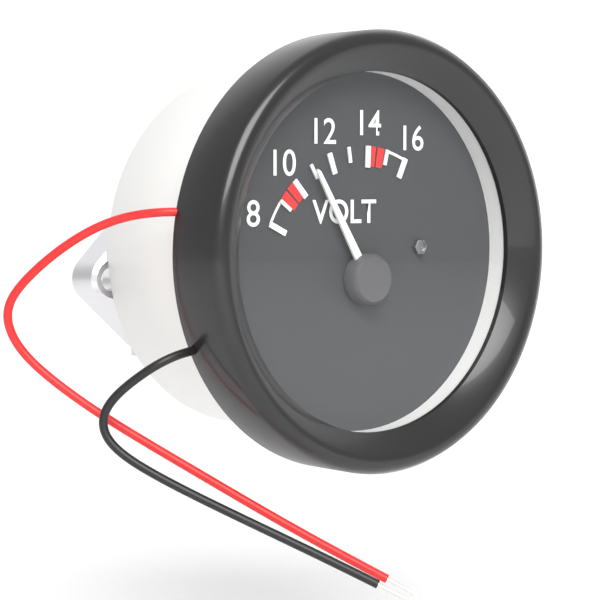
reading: 11 V
